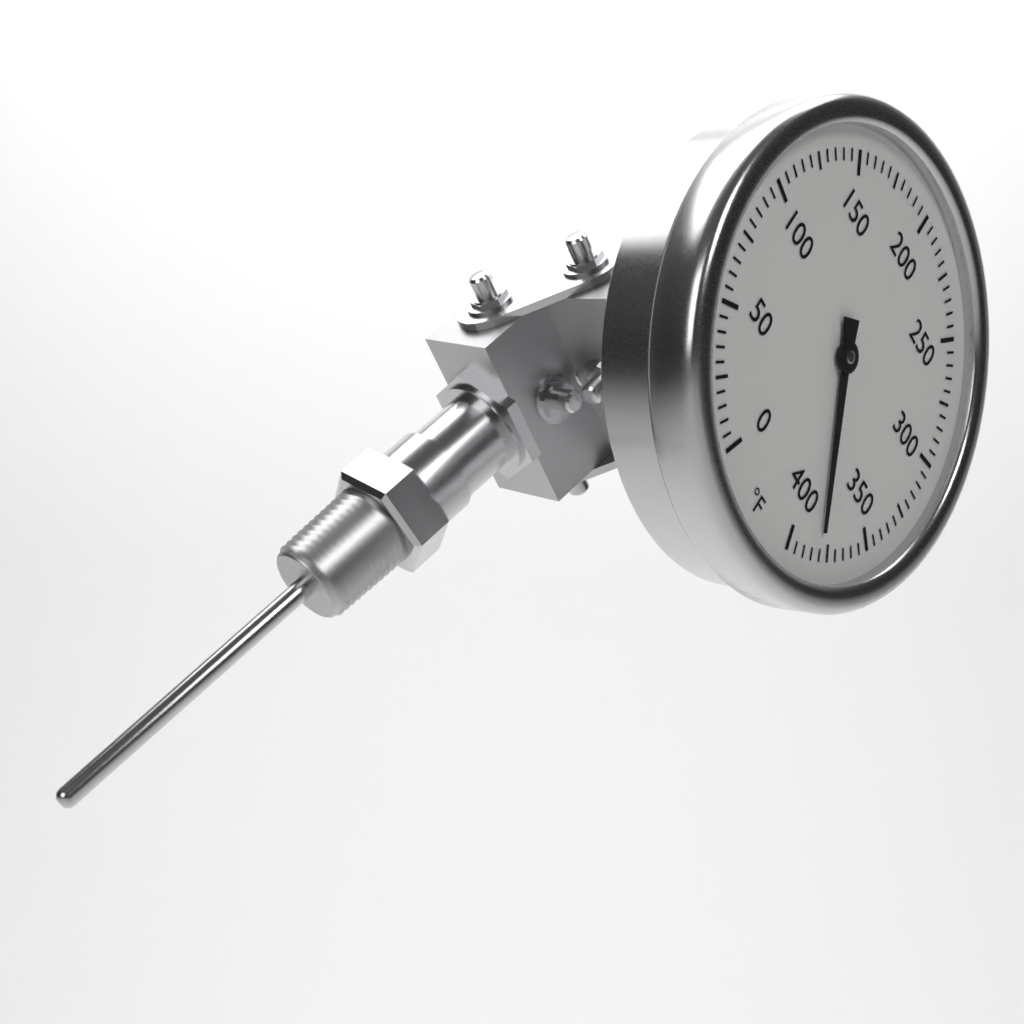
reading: 380 °F
